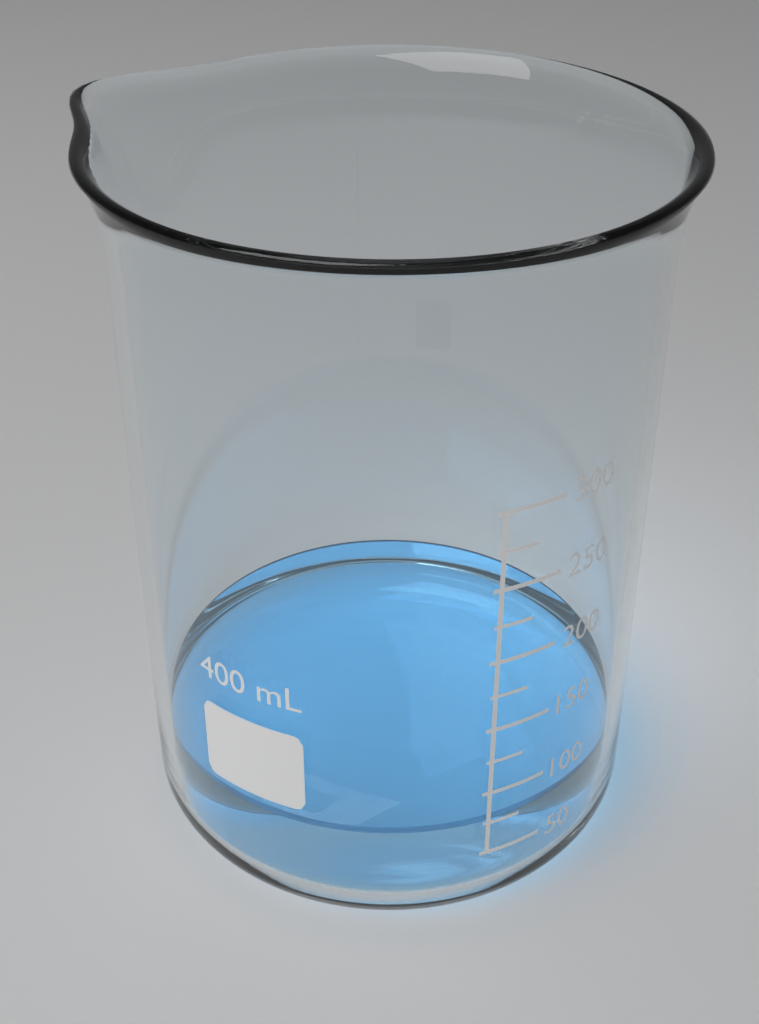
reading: 75 mL
